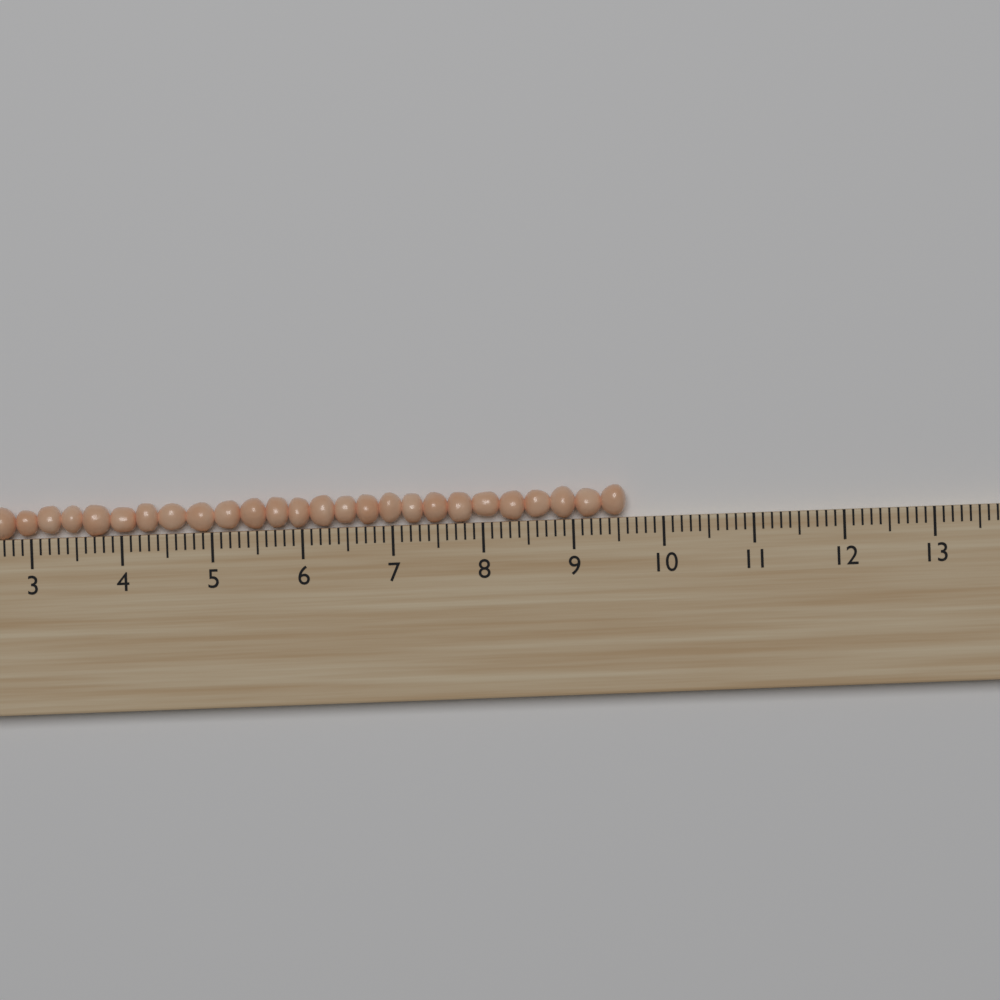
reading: 9.6 (no unit)
